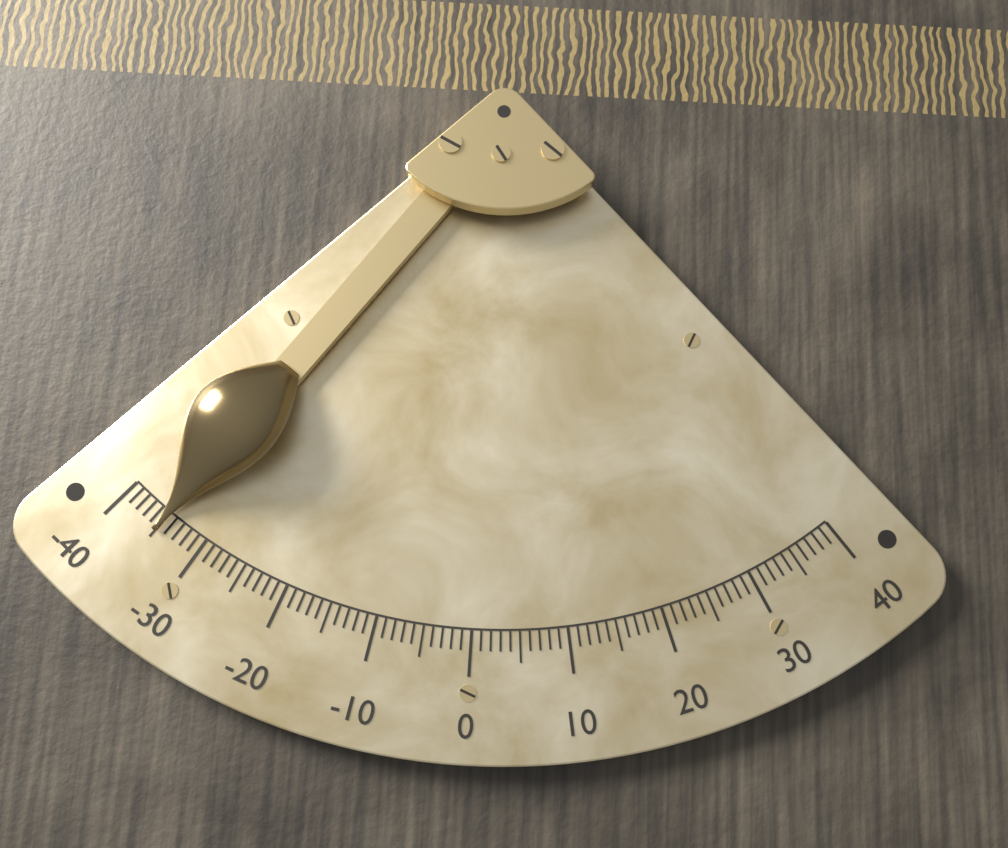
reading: -35 (no unit)
